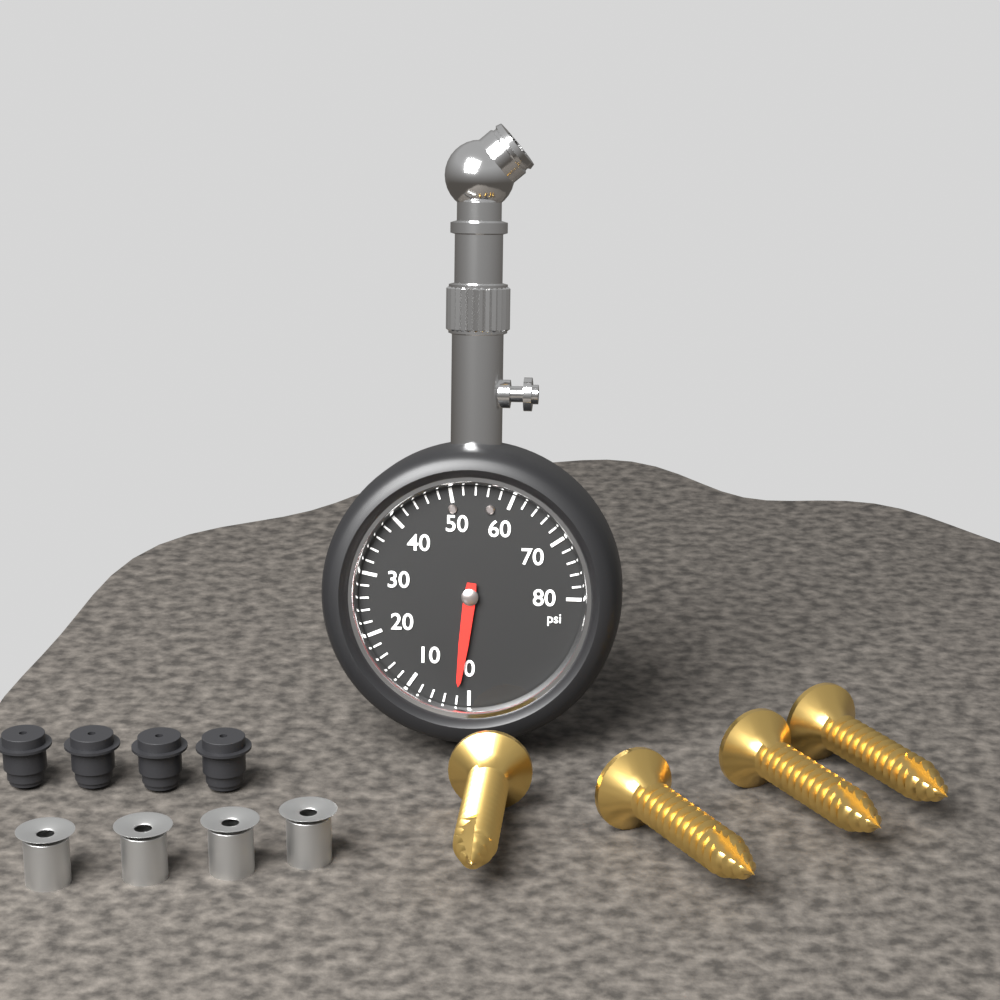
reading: 2 psi
